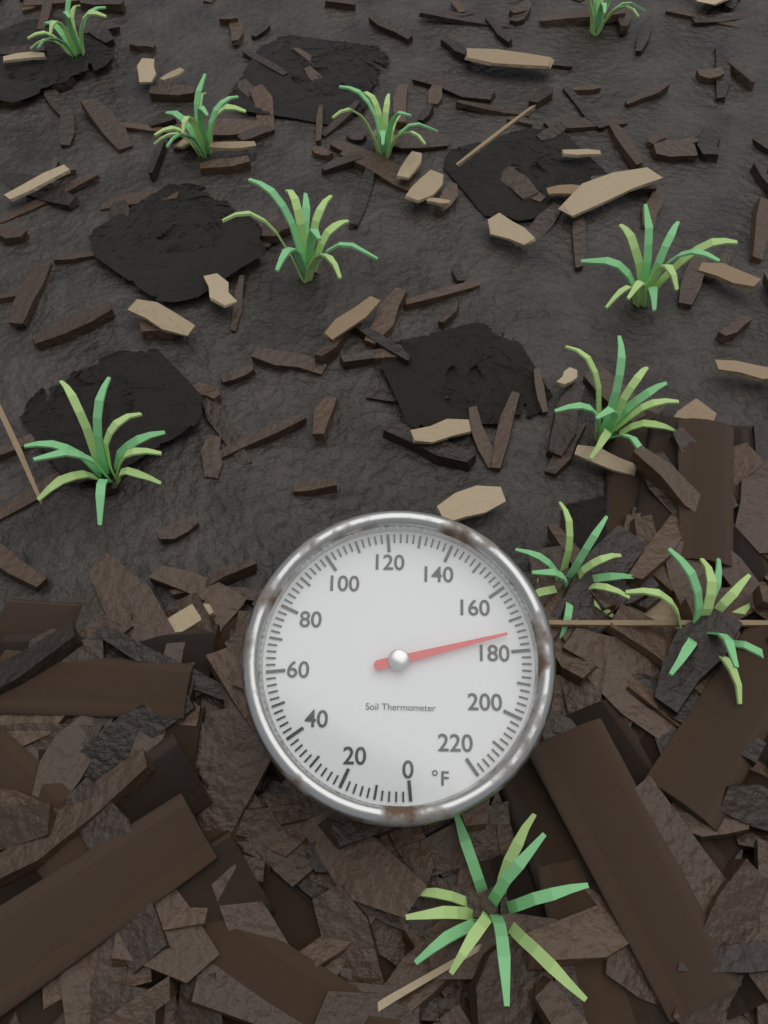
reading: 174 °F
